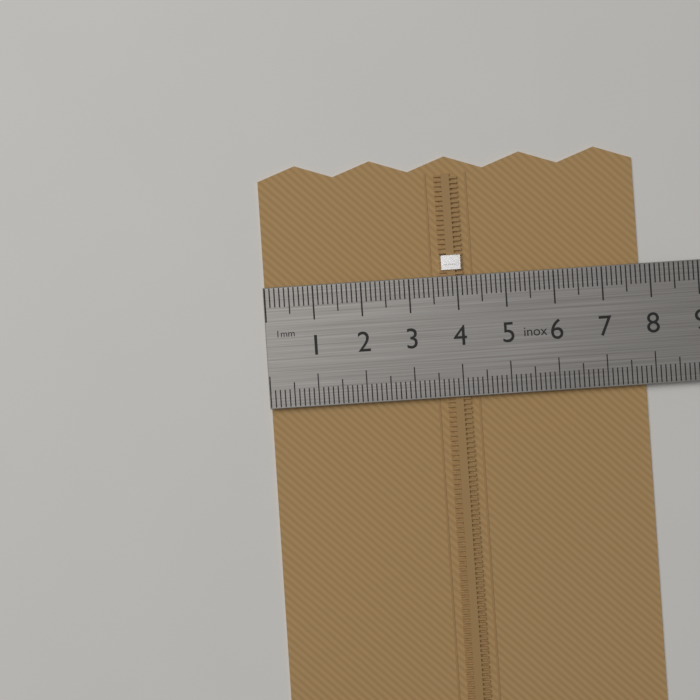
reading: 7.8 cm
